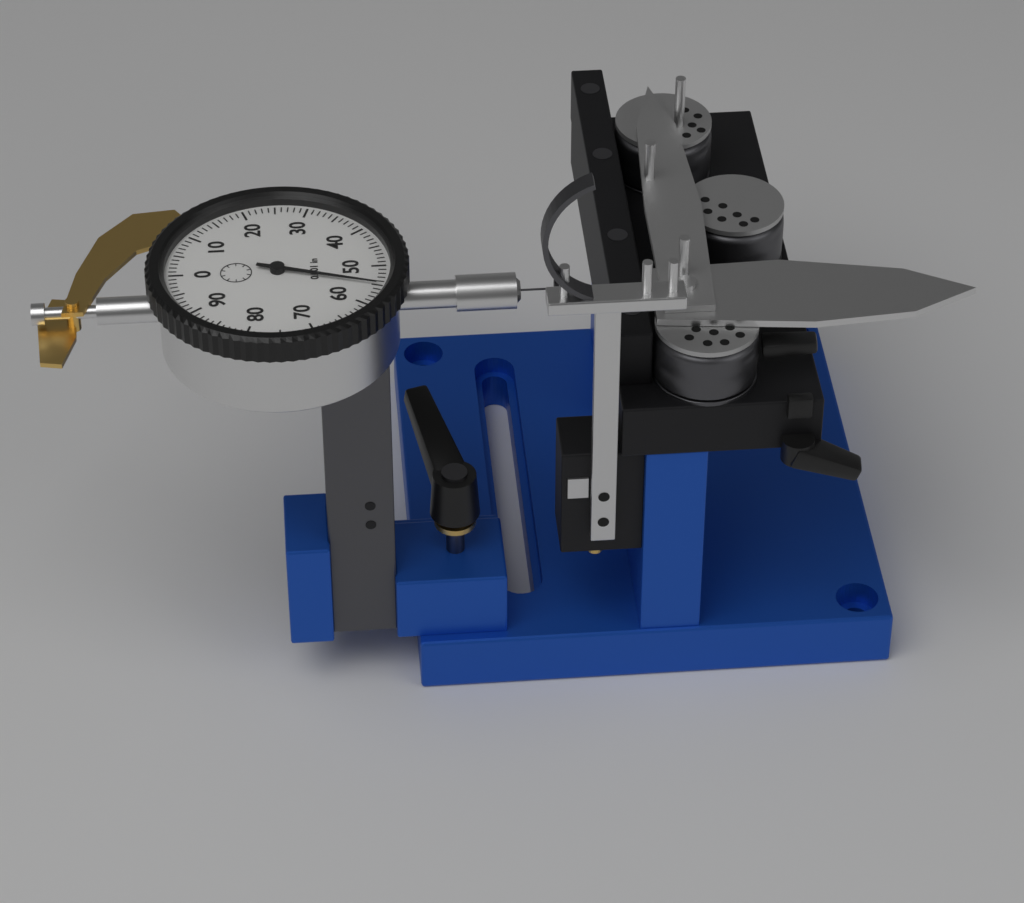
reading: 0.055 in
